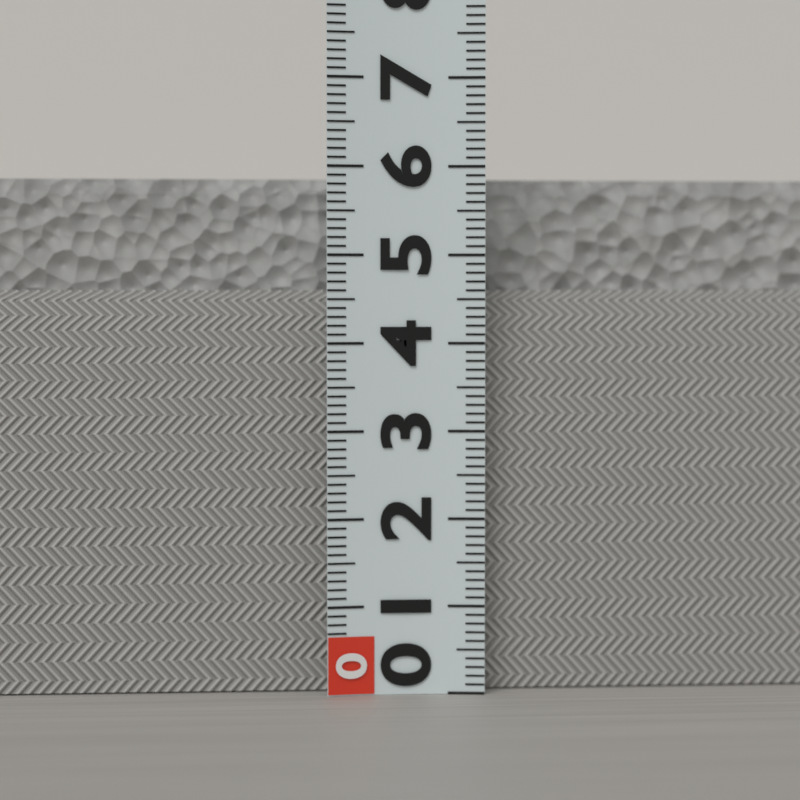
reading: 5.9 (no unit)
